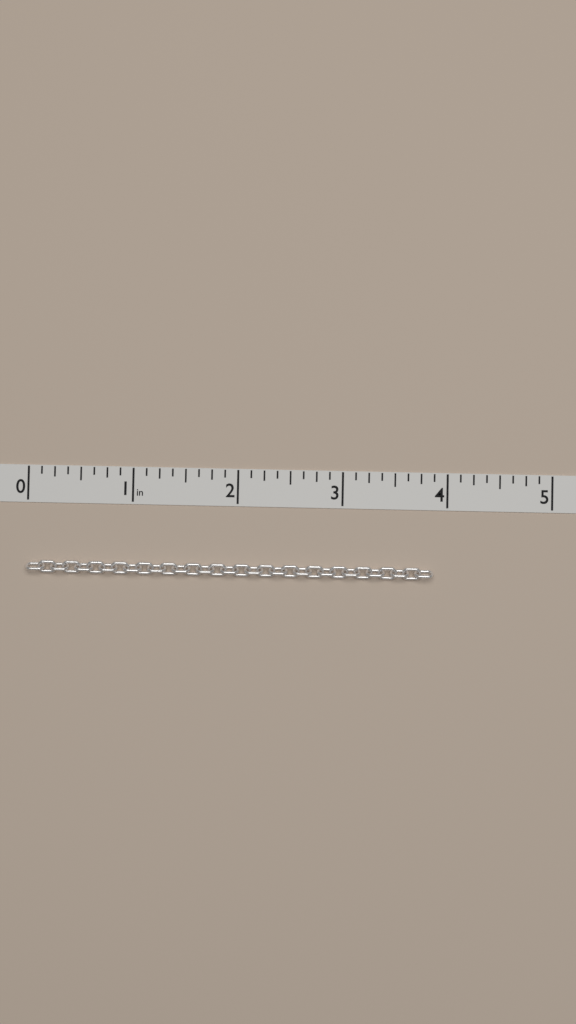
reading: 3.875 in
